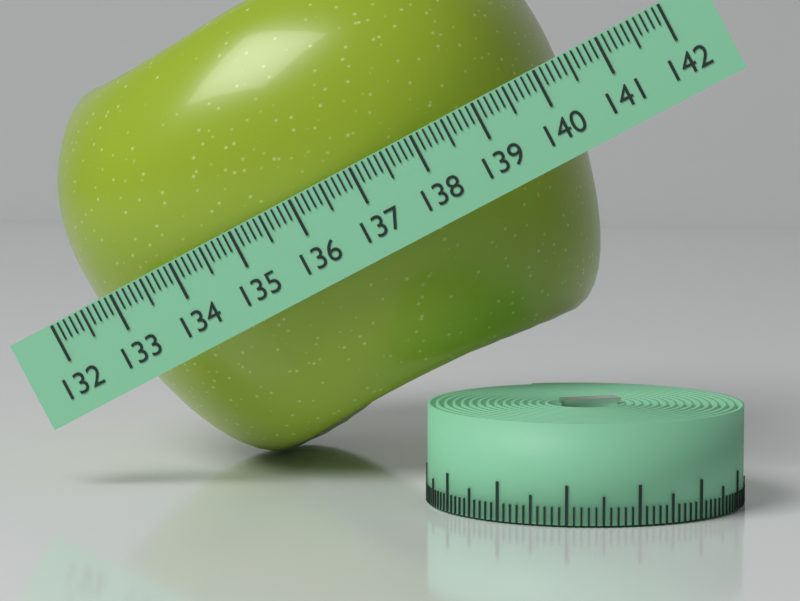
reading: 140.1 (no unit)
